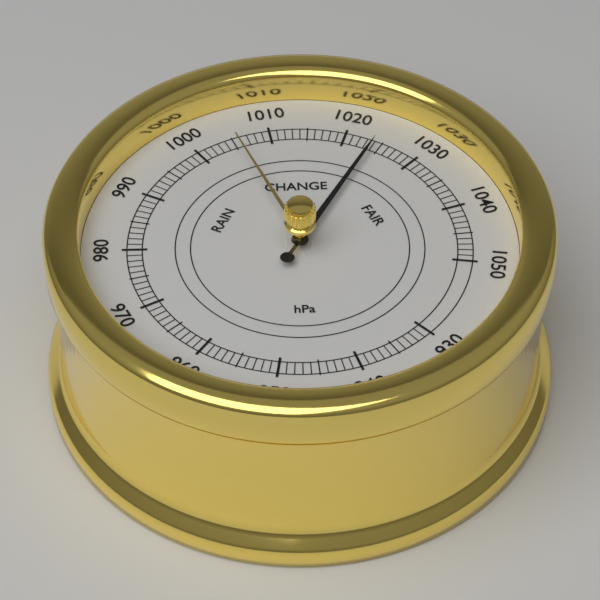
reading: 1024 hPa
